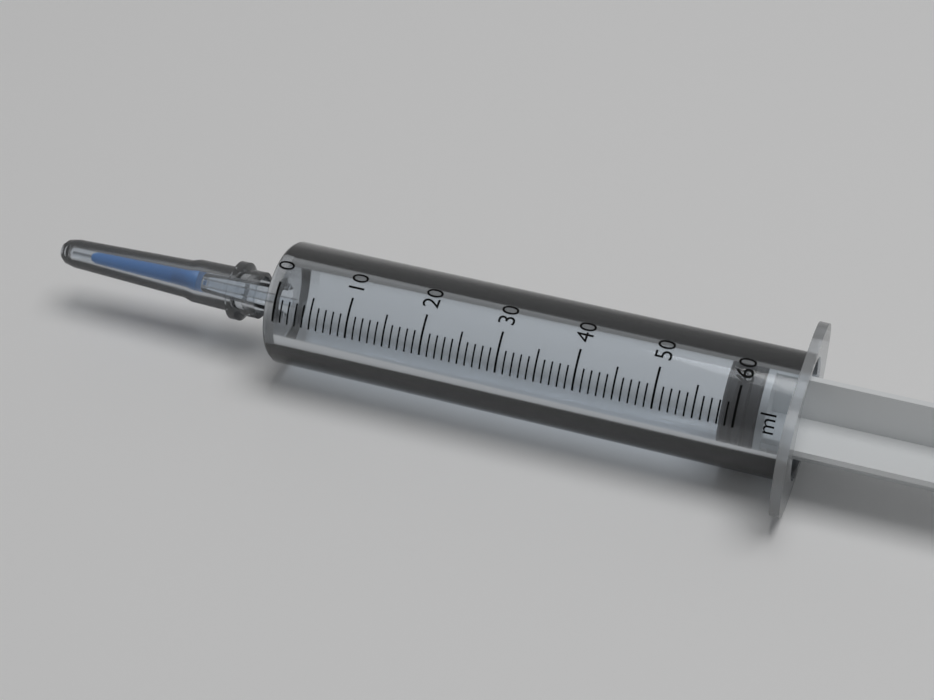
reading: 58 ml
